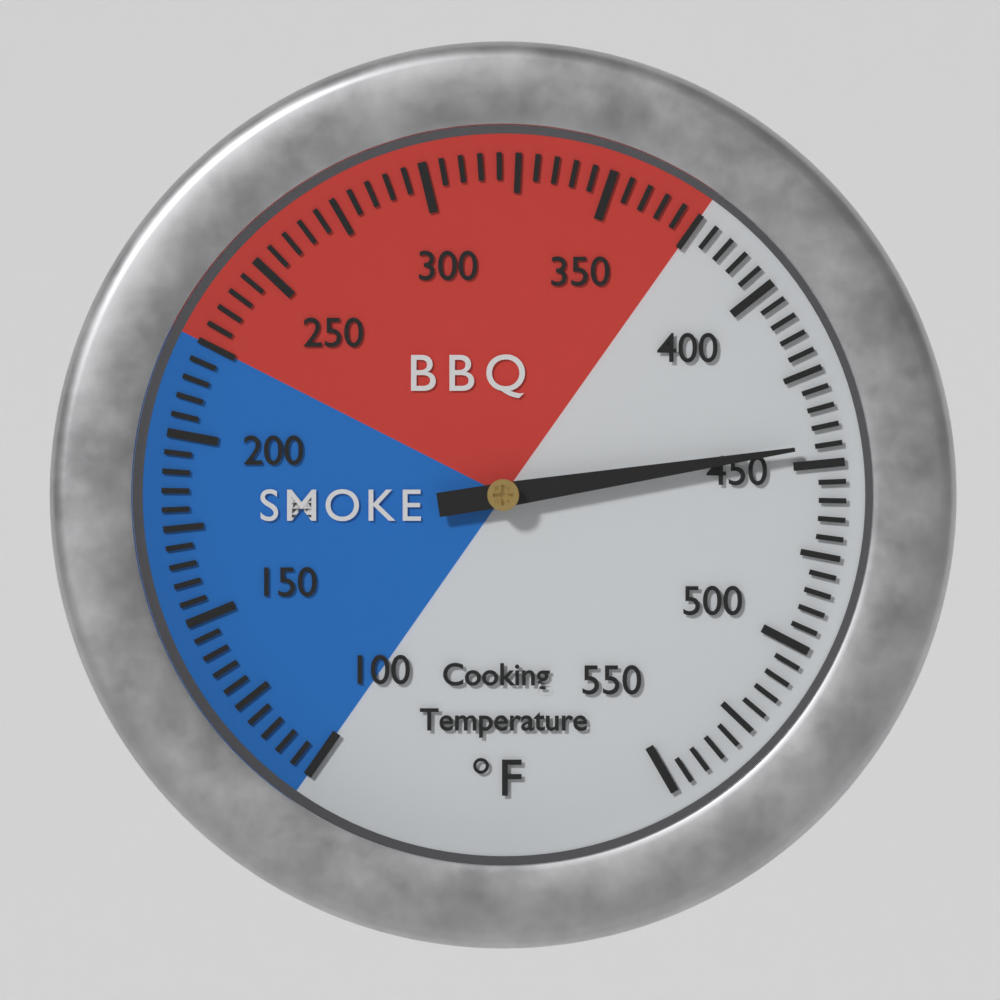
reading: 445 °F
